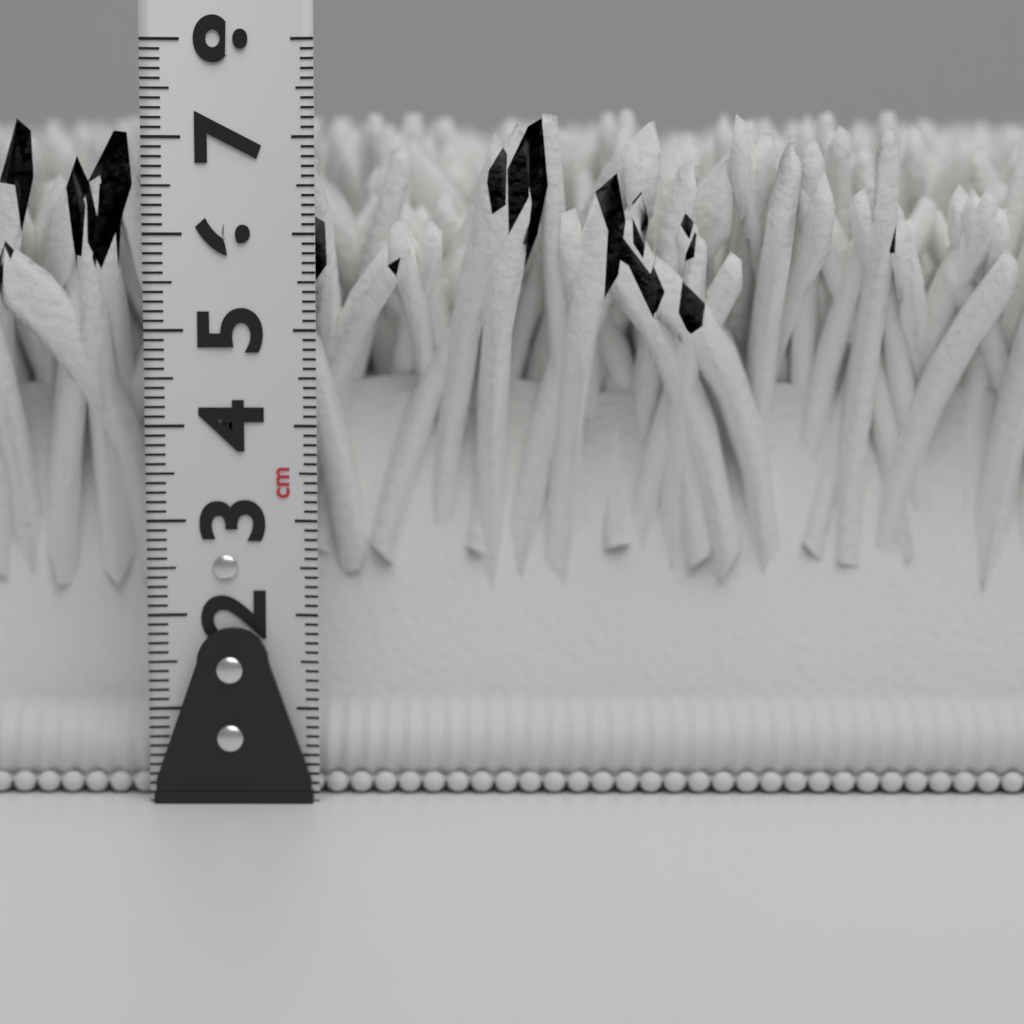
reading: 7.4 cm
